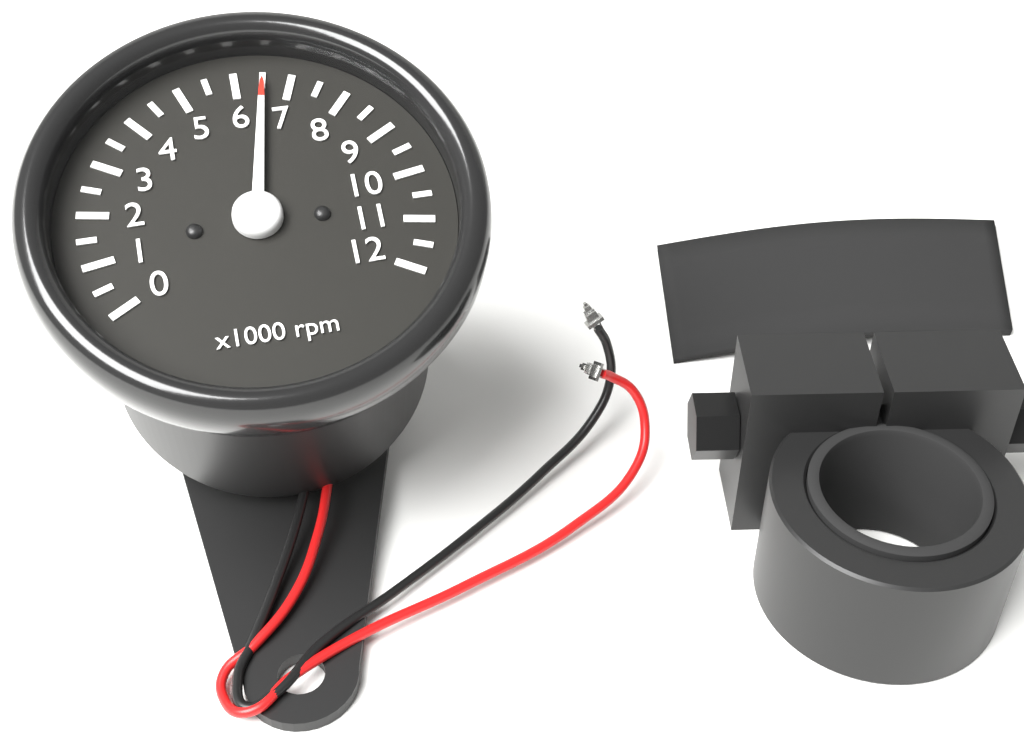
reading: 6.5 x1000 rpm
